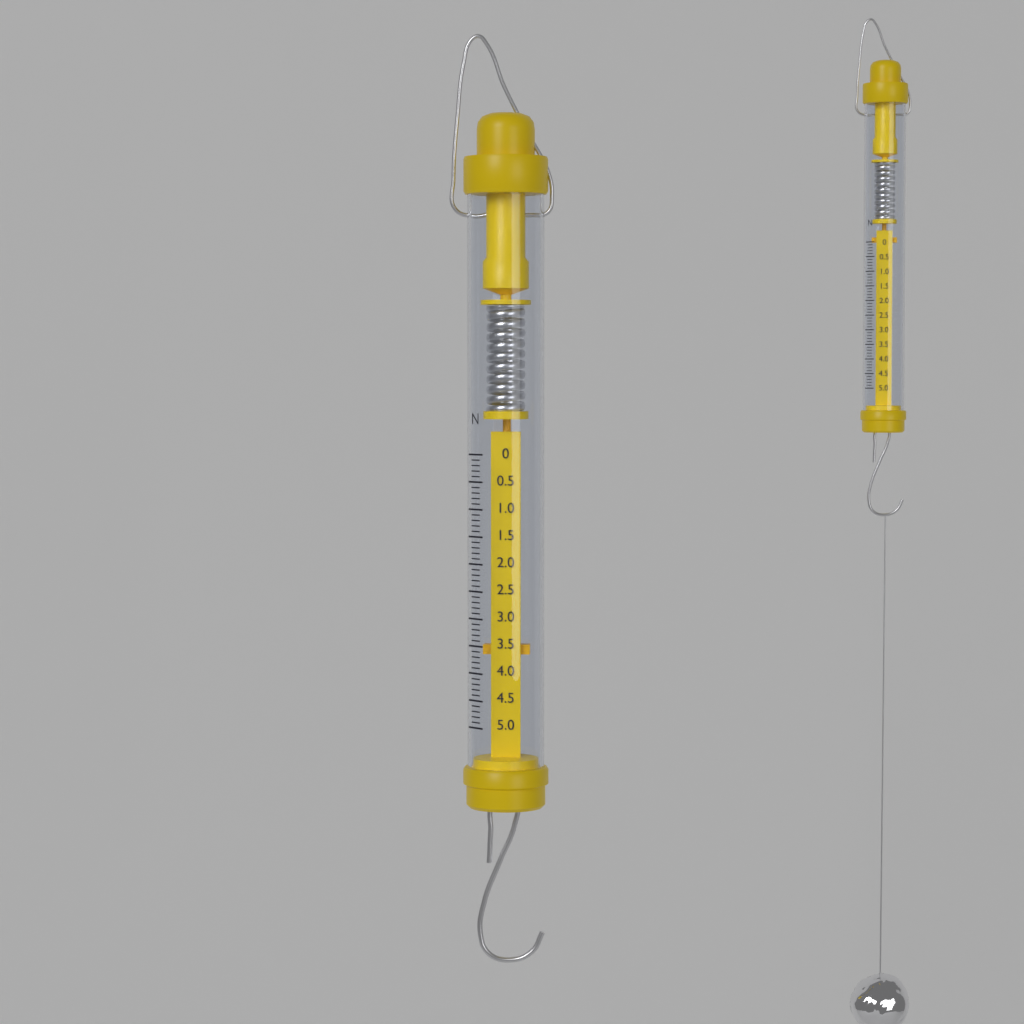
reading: 3.7 N
